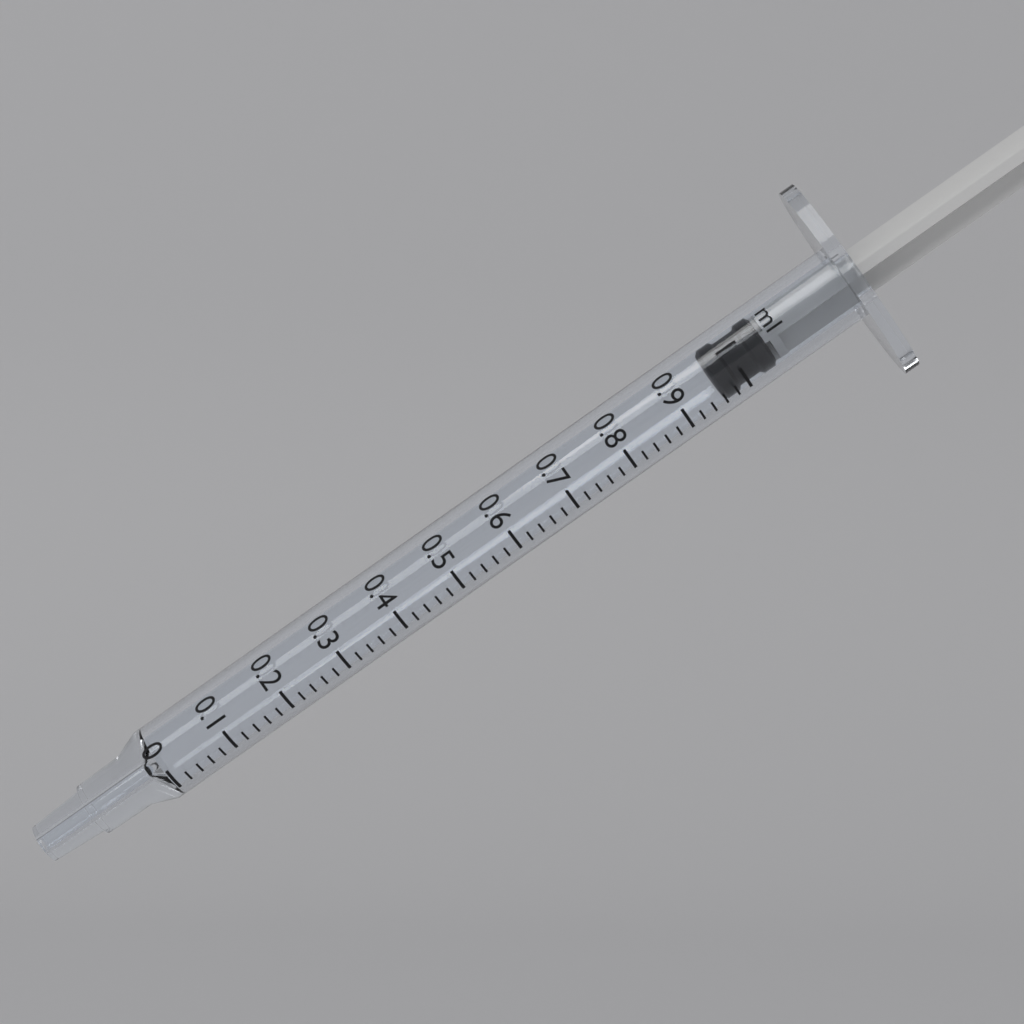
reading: 0.96 ml
